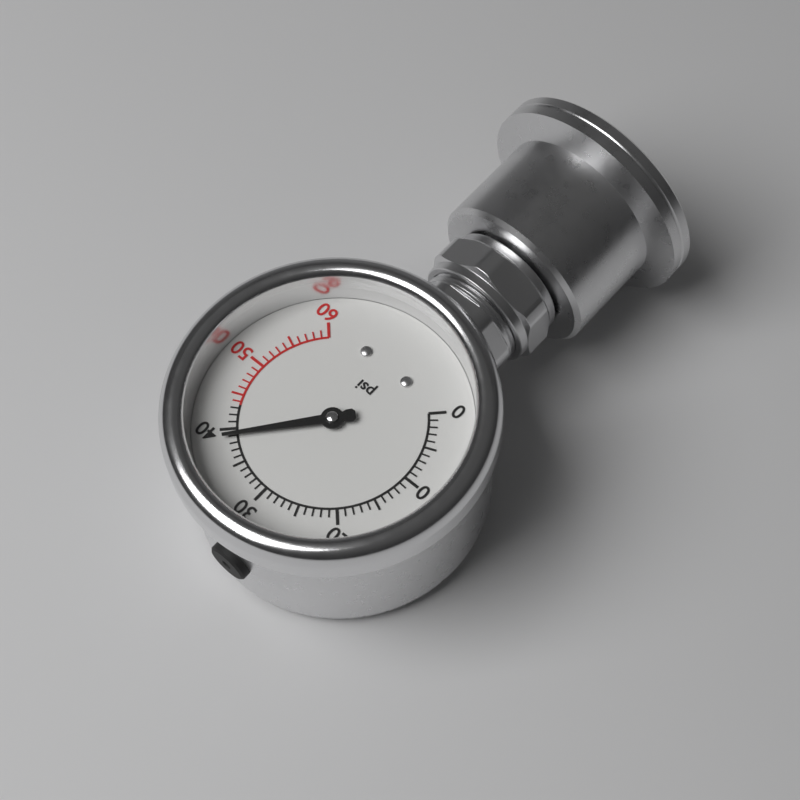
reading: 39 psi
